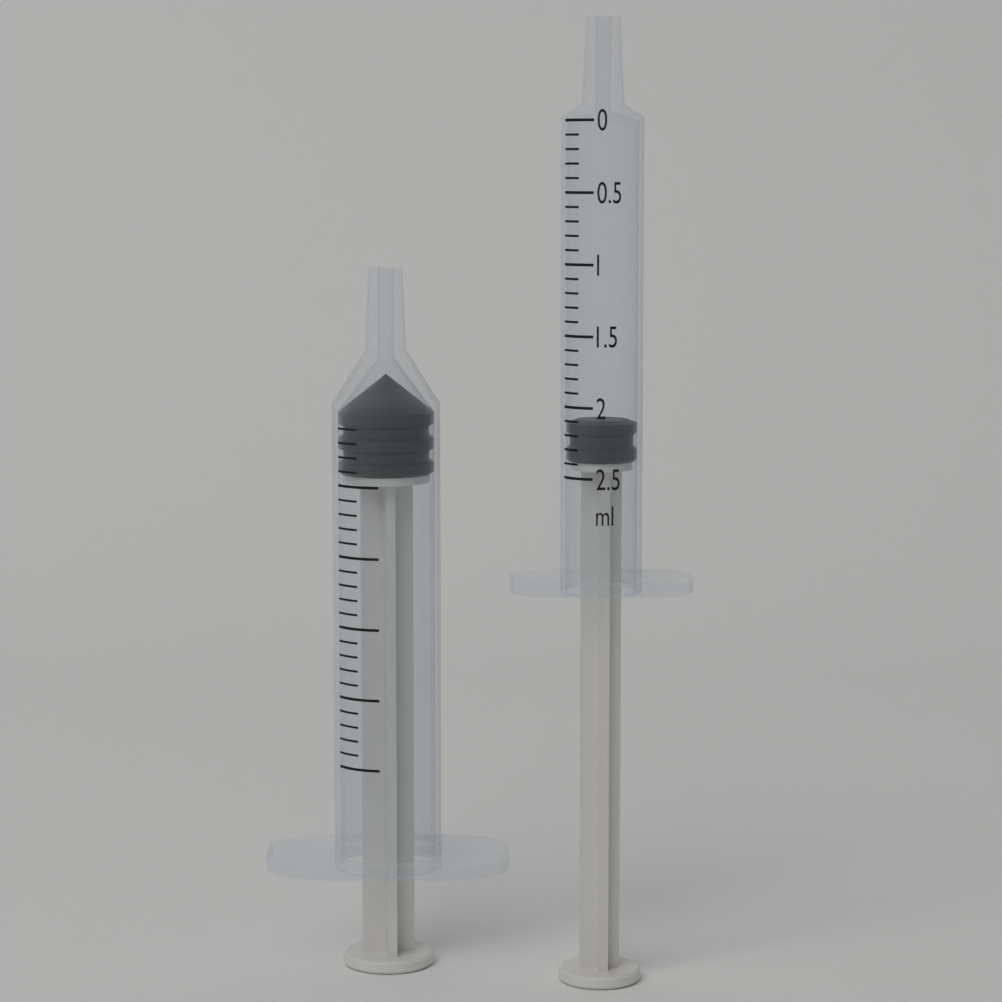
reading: 2.1 ml
